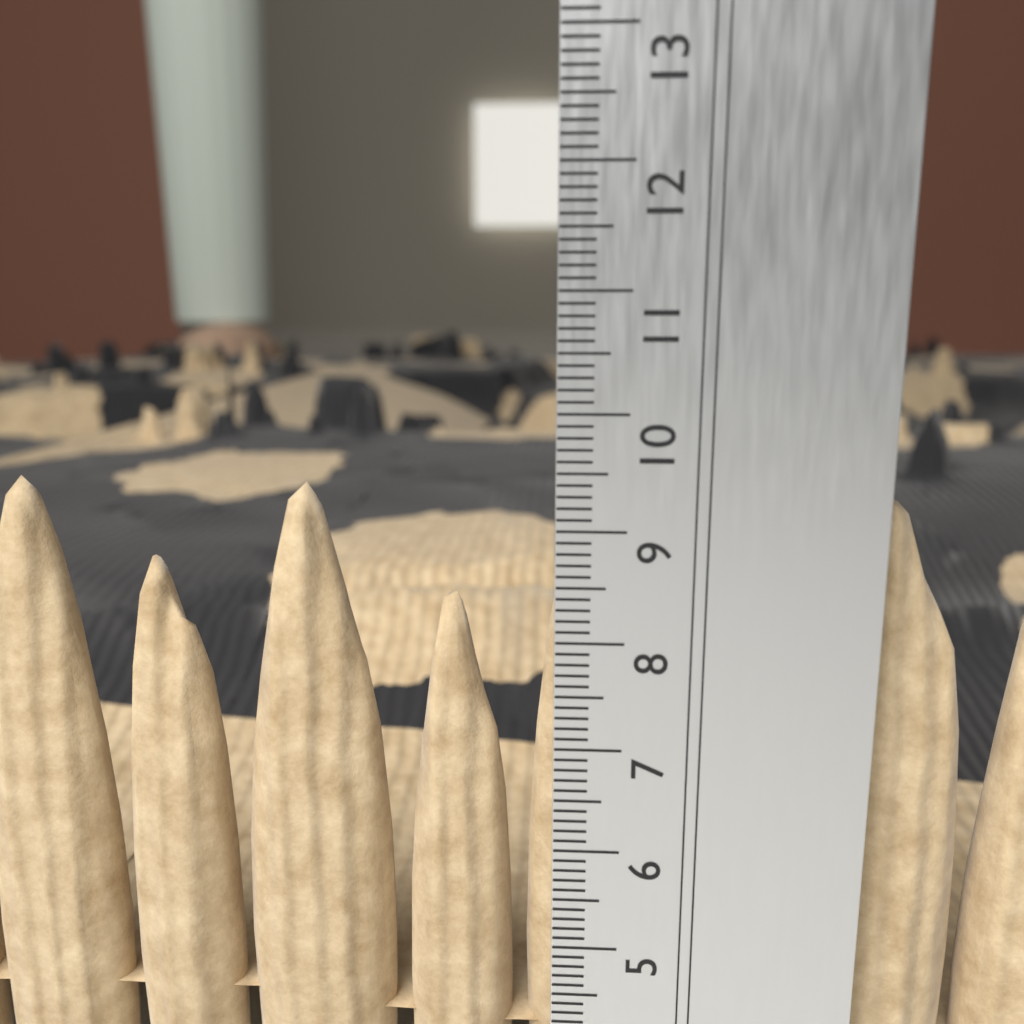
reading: 9.3 cm
